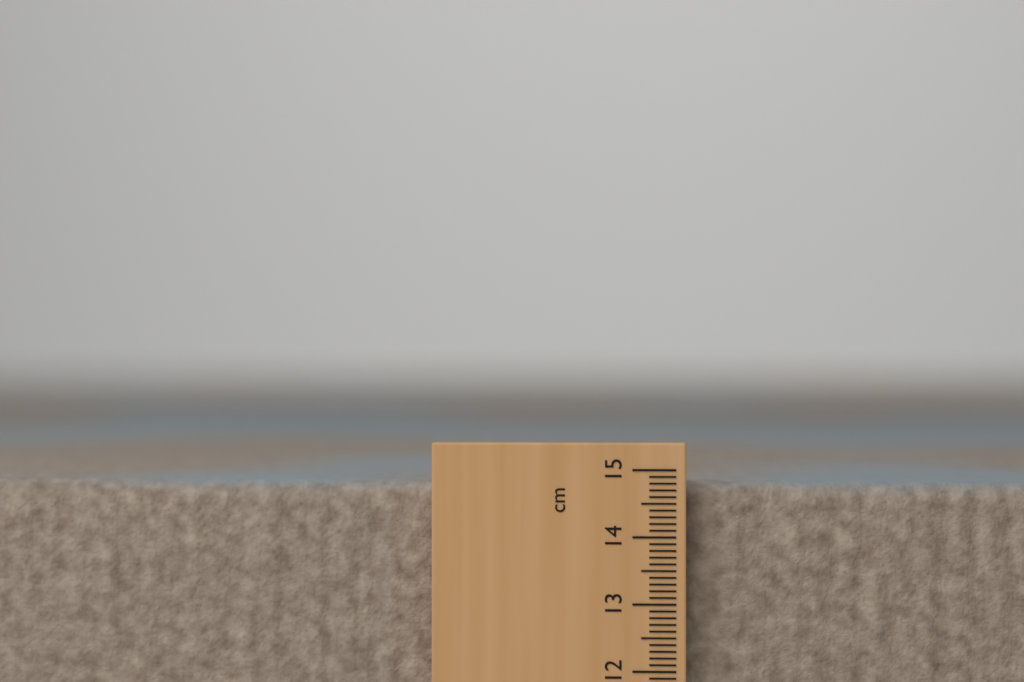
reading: 14.8 cm
